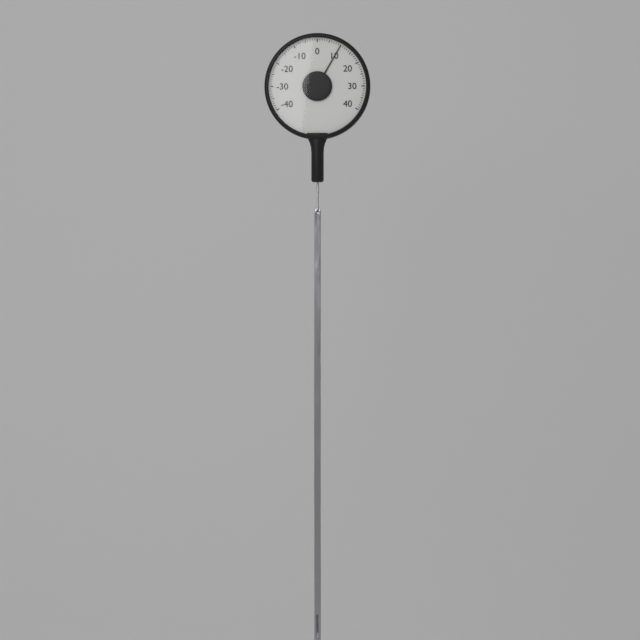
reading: 10 (no unit)
